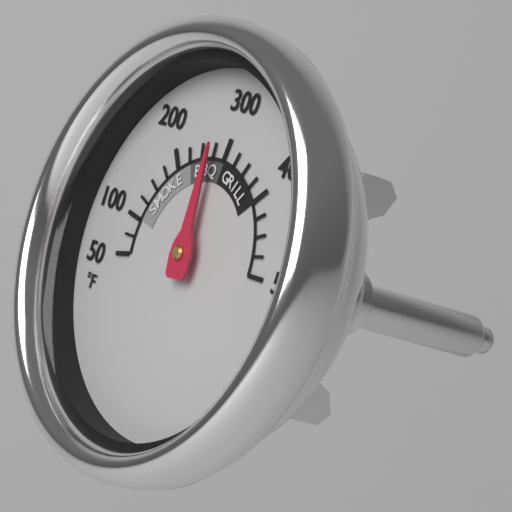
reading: 275 °F
